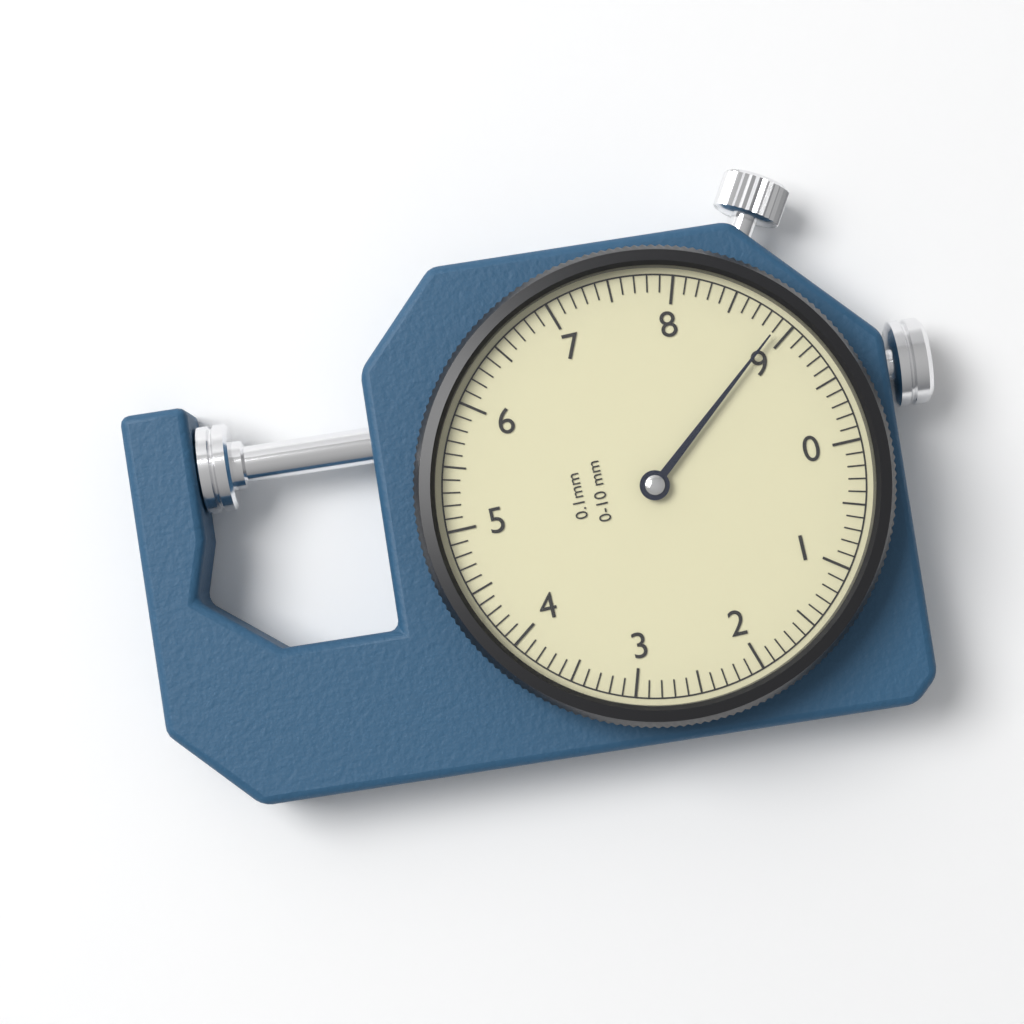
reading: 8.9 mm
